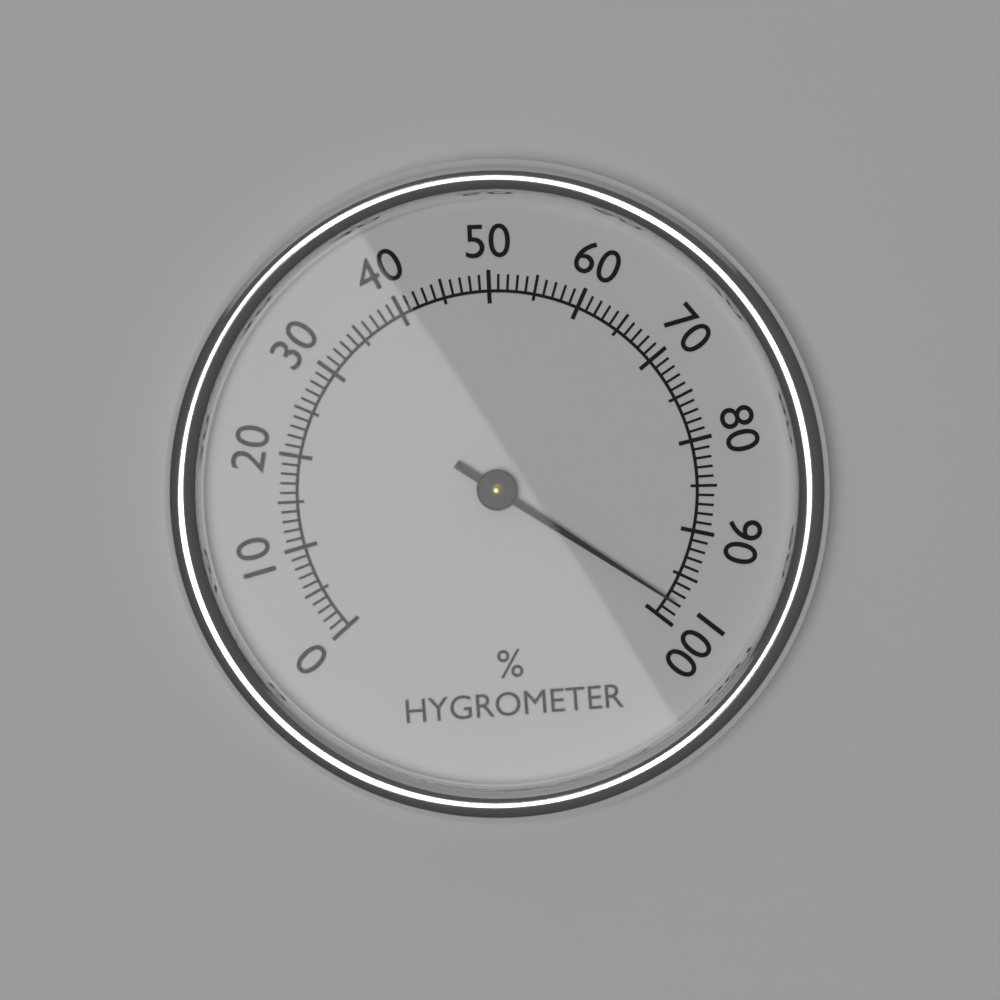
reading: 98 %
